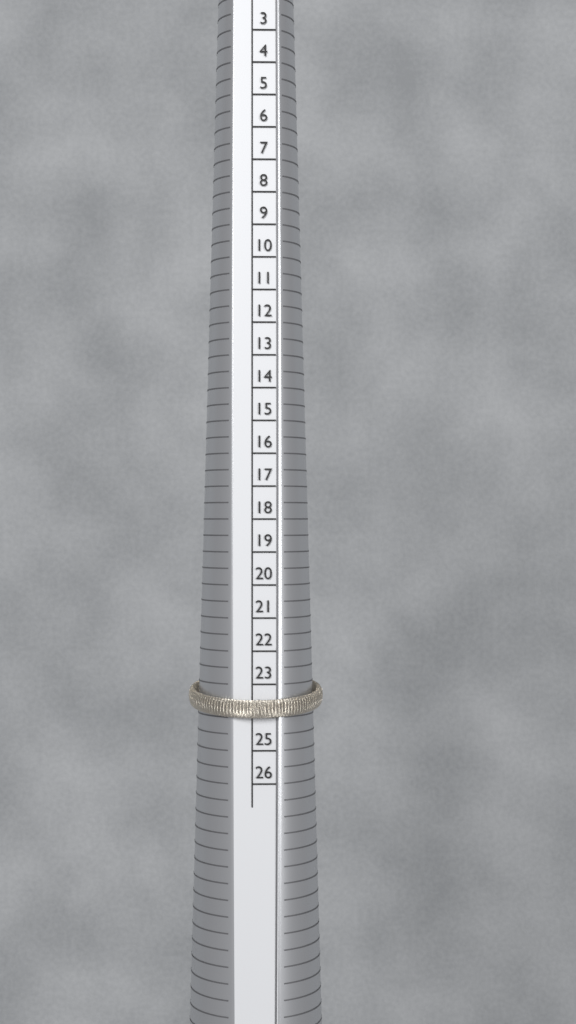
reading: 24 HK
